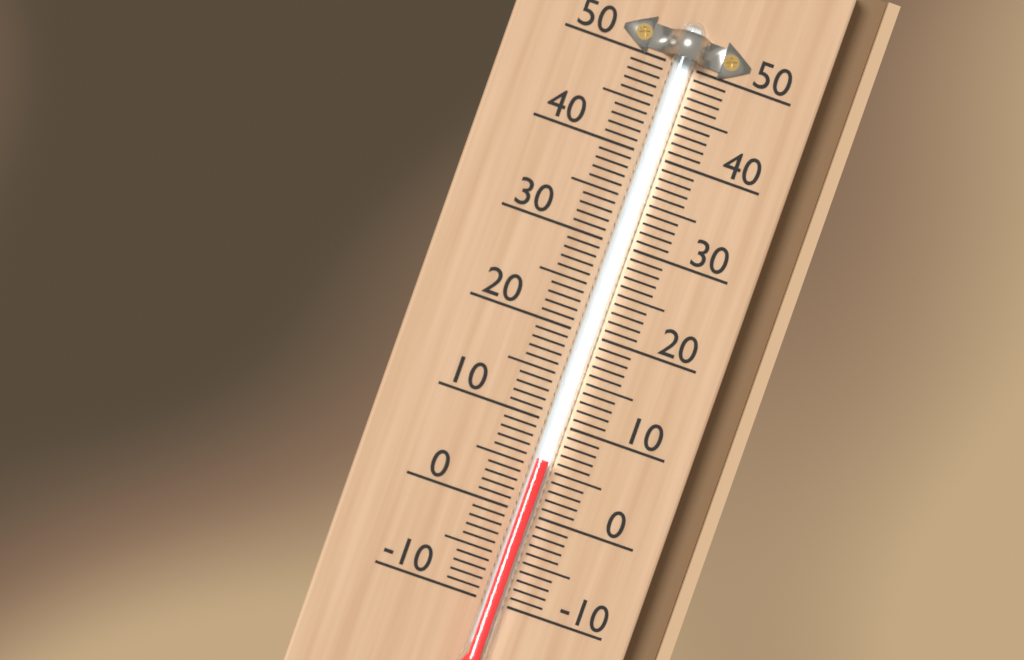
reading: 6 (no unit)
